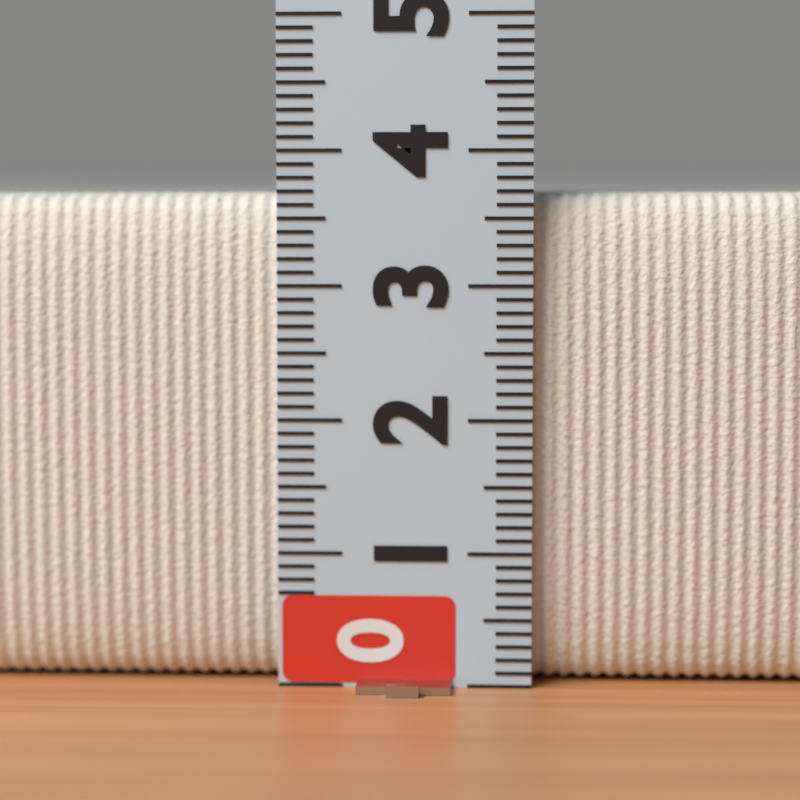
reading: 3.7 (no unit)
